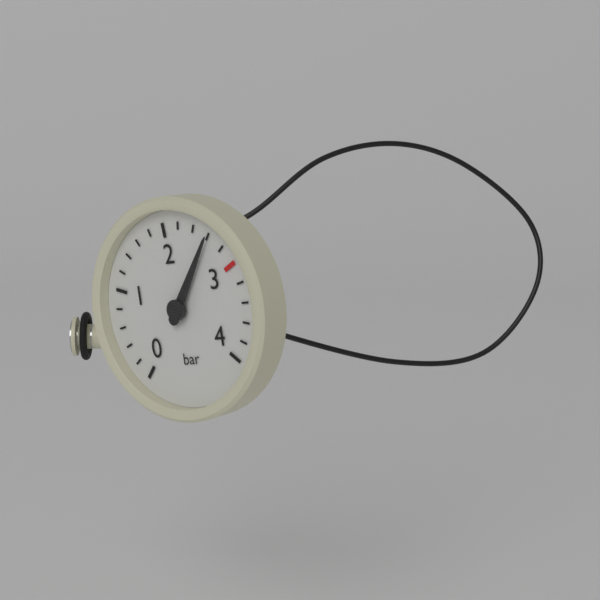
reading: 2.6 bar
